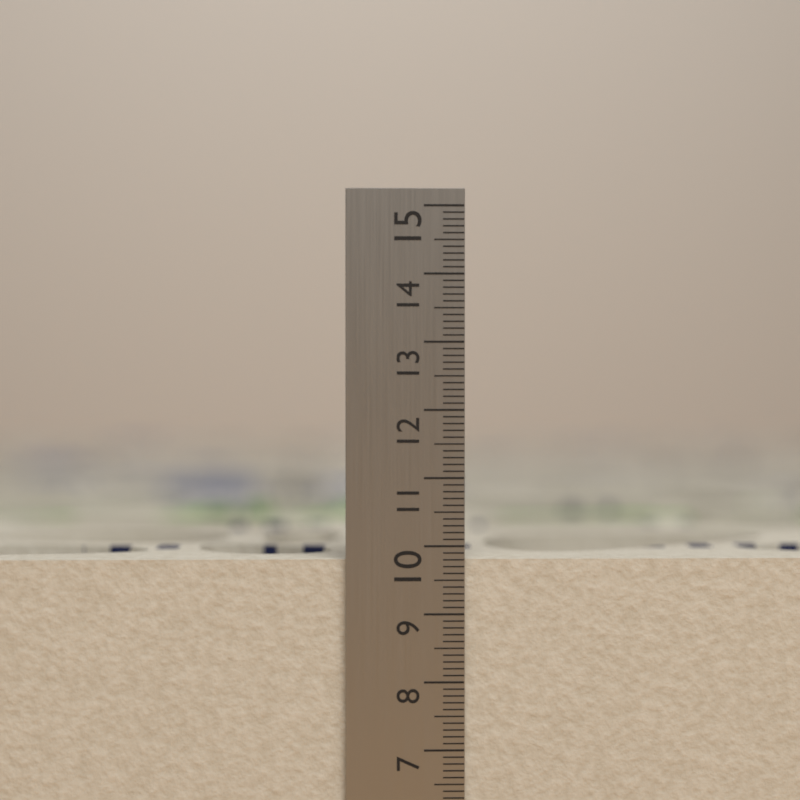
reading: 9.8 cm
